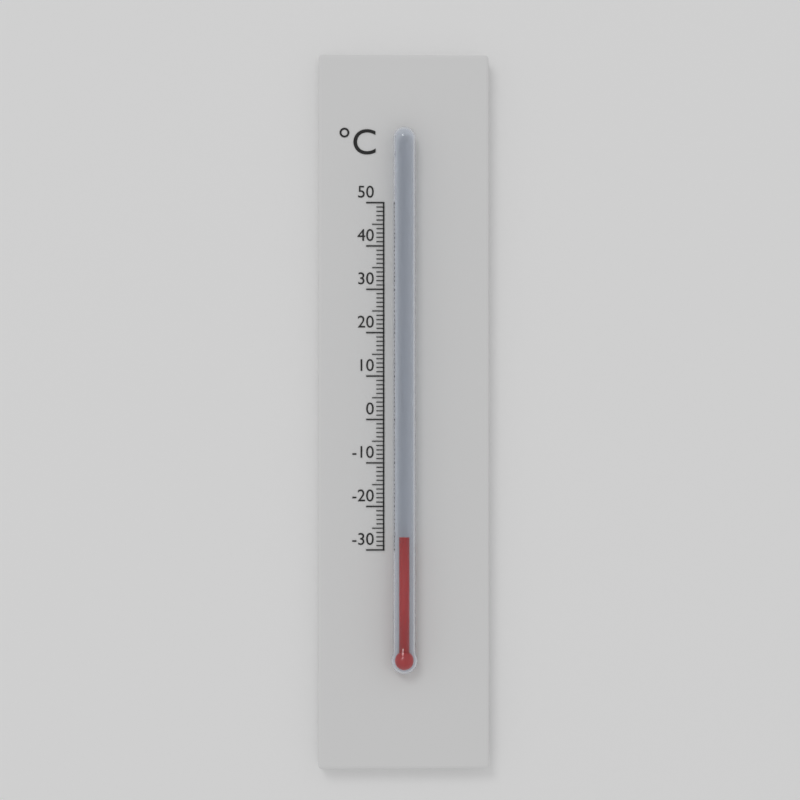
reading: -27 °C
